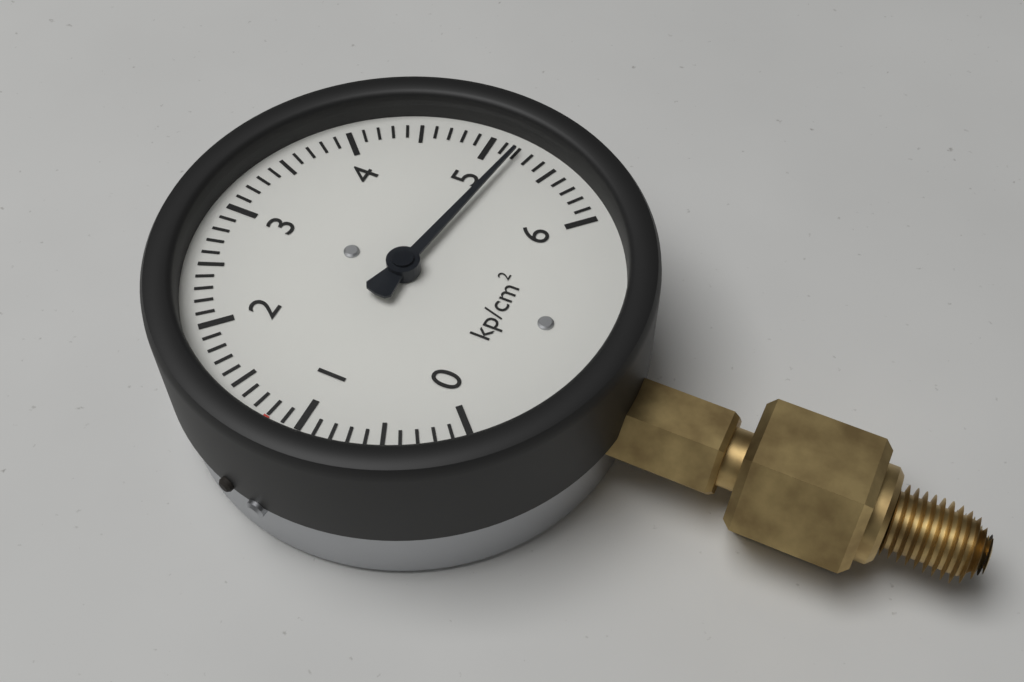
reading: 5.2 kp/cm²
